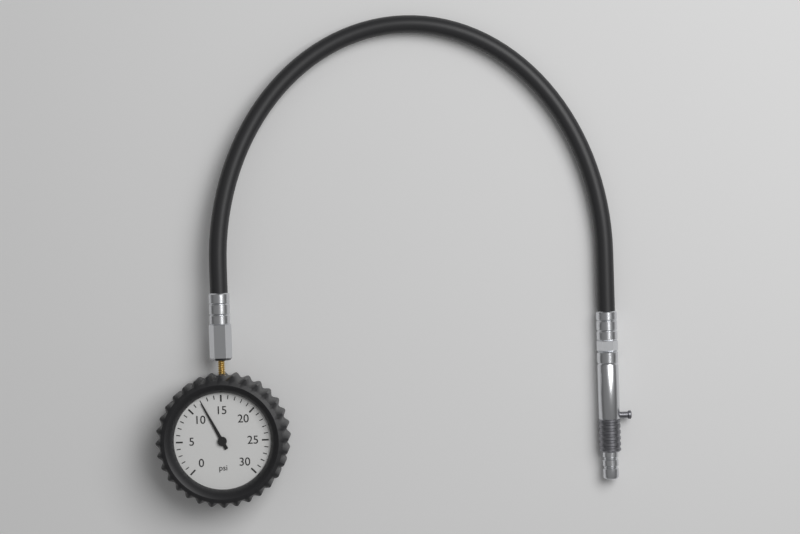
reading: 12 psi
